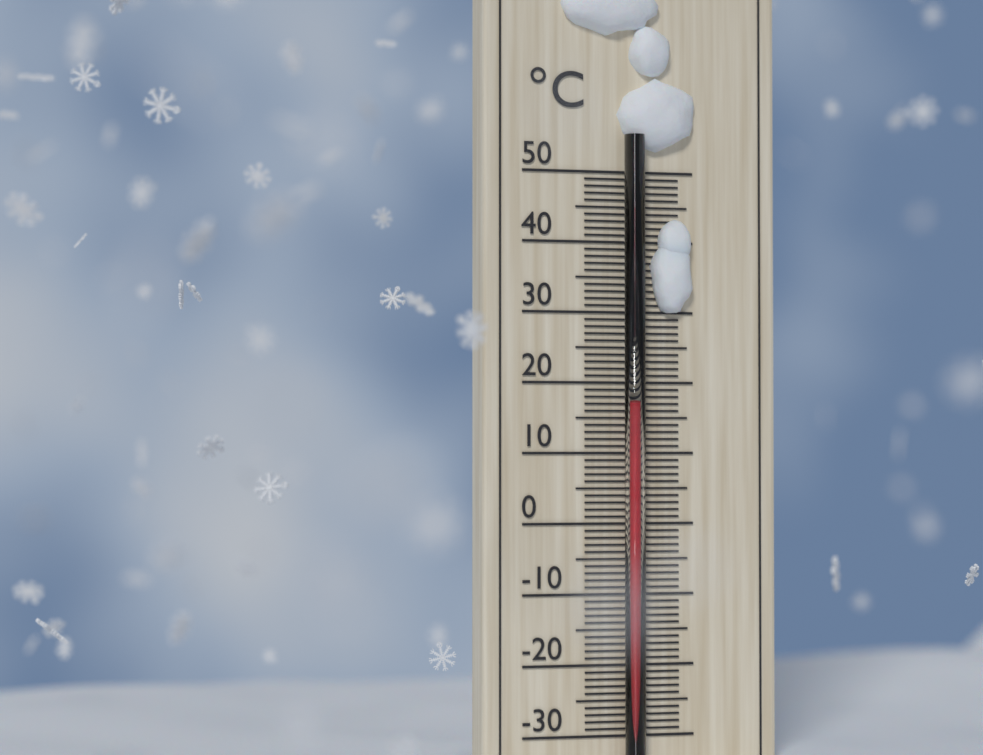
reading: 17 °C
